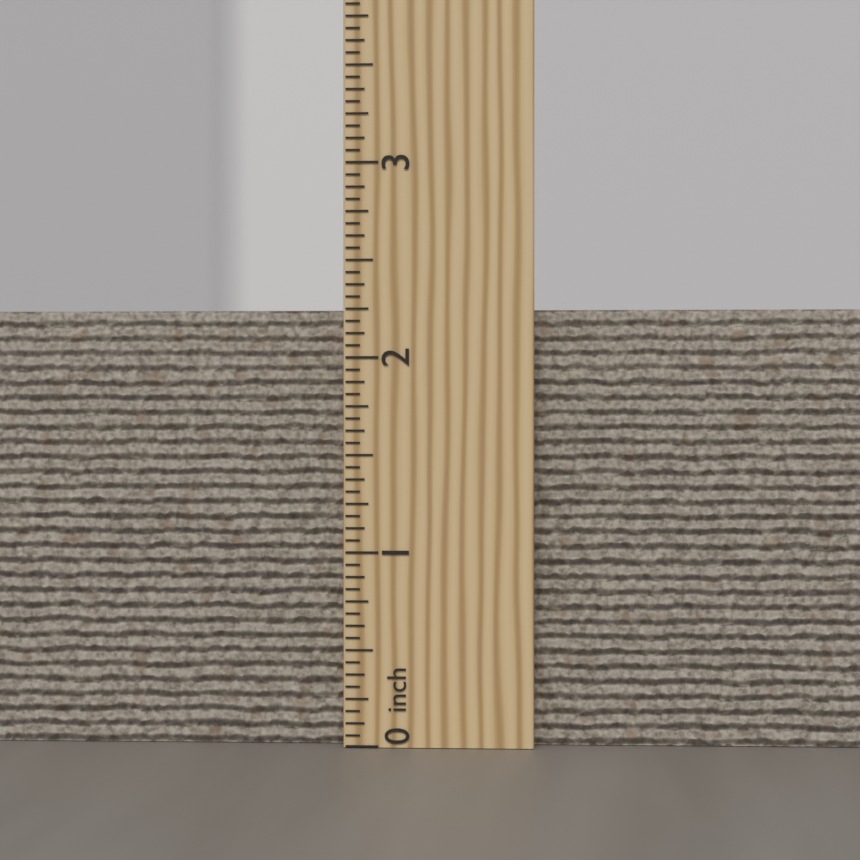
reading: 2.2500 inch
